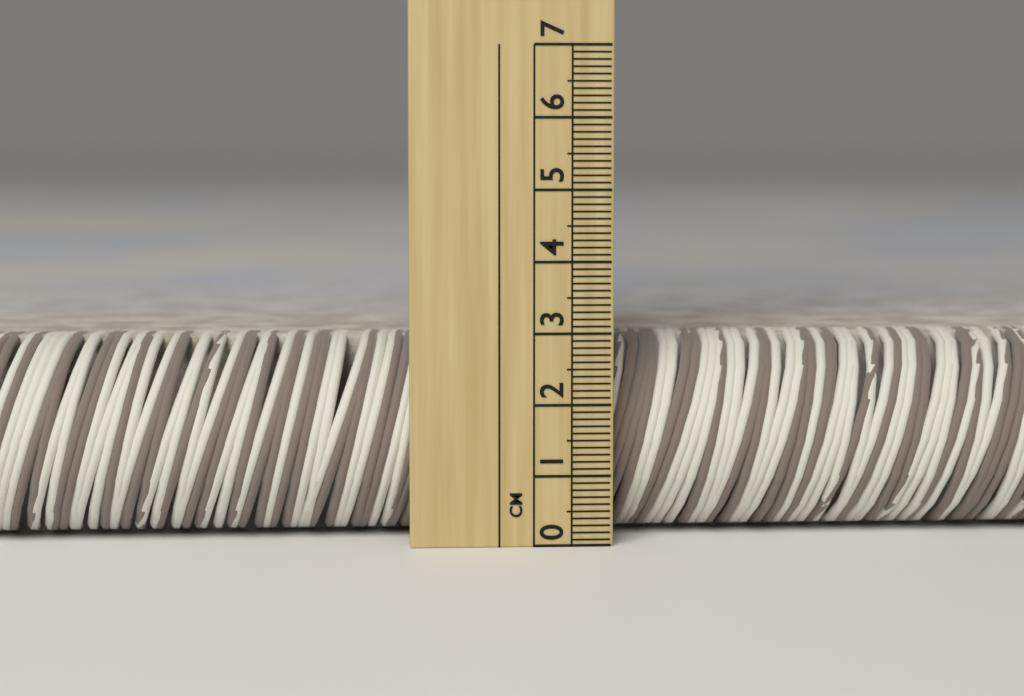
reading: 2.9 cm
